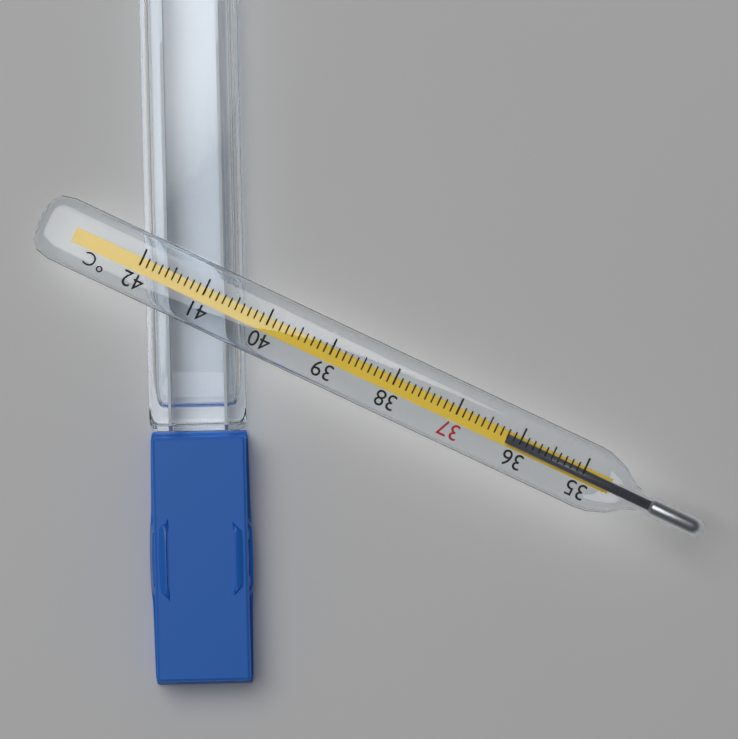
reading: 36.2 °C
